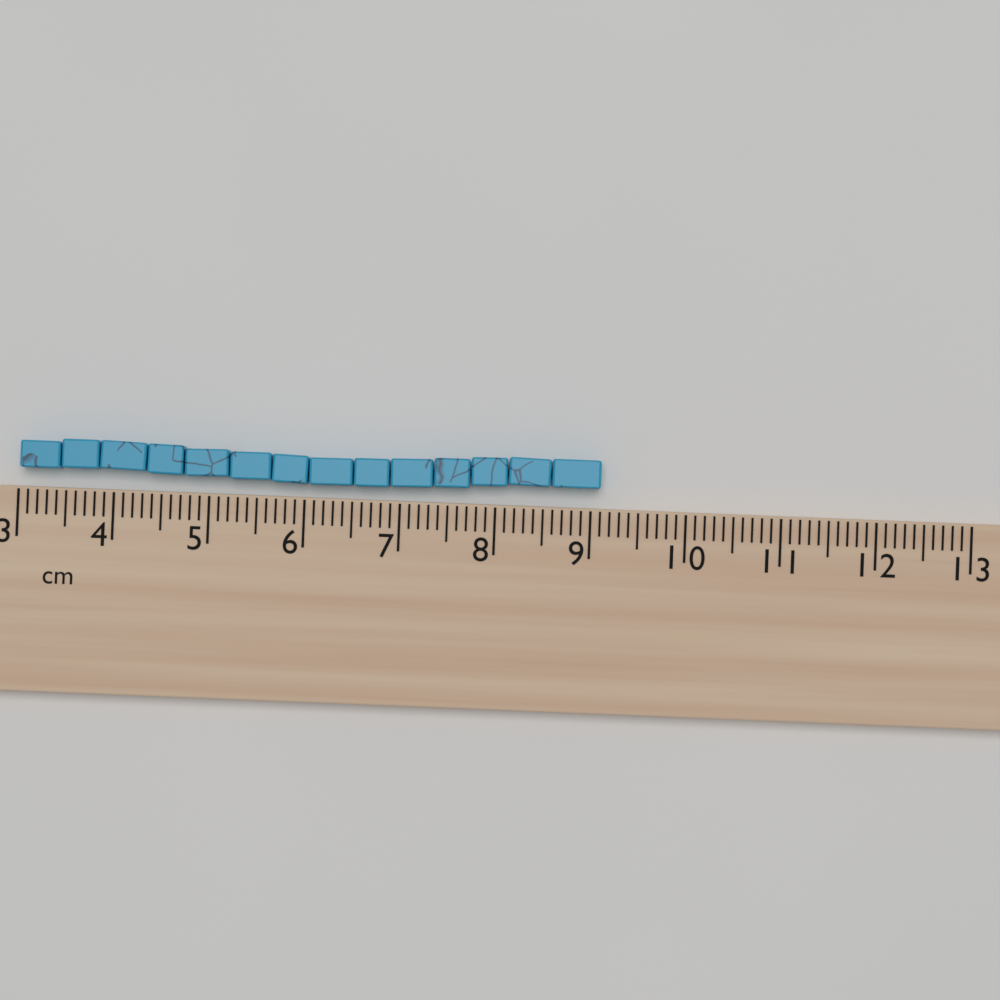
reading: 9.1 cm
